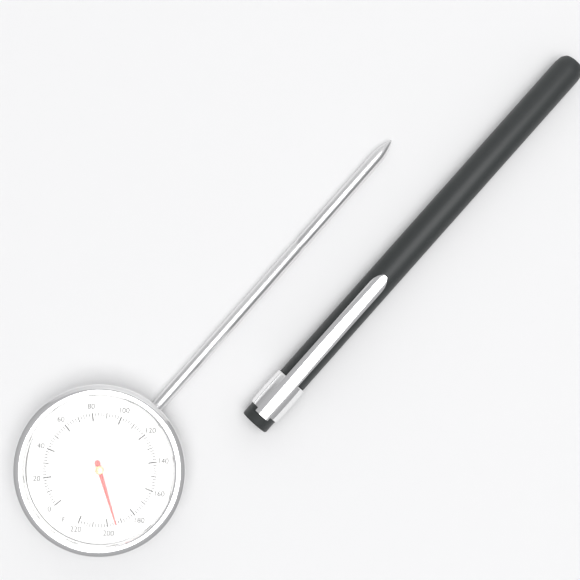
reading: 194 °F
